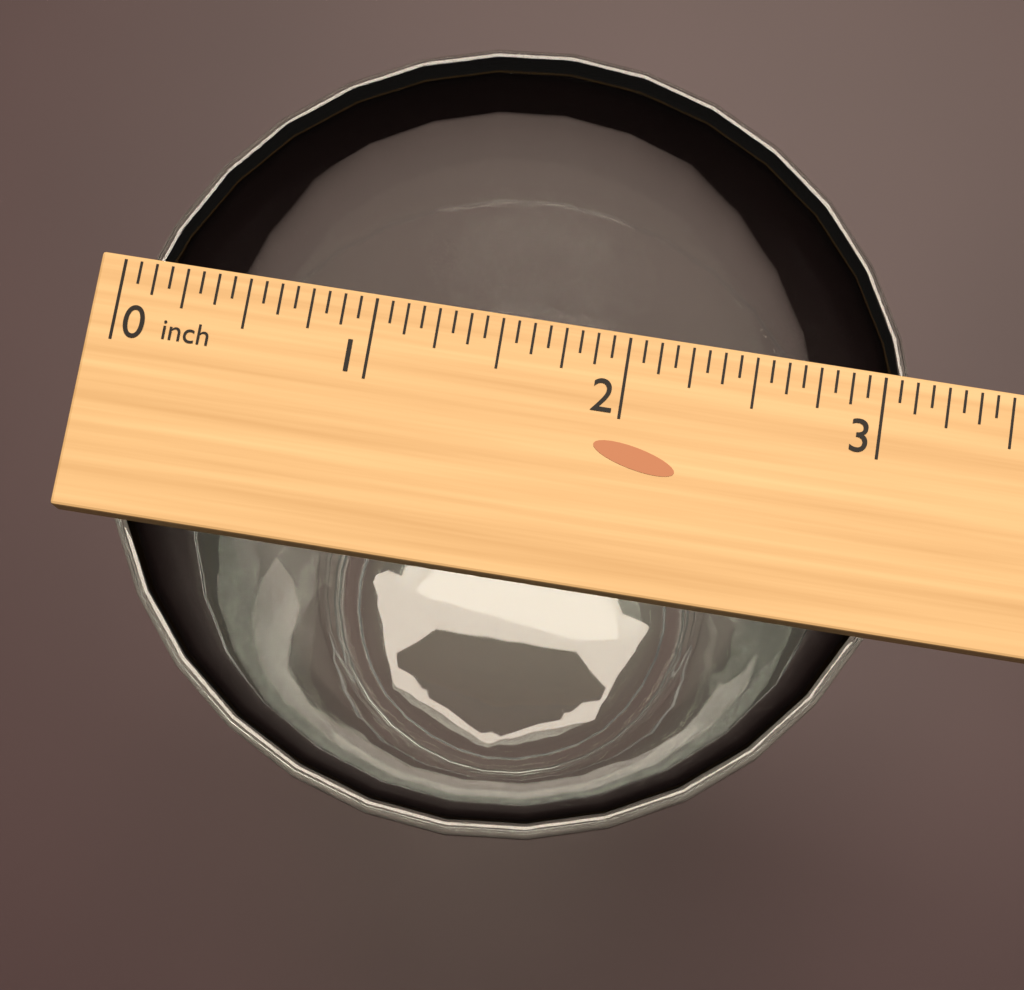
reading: 3.1875 inch
